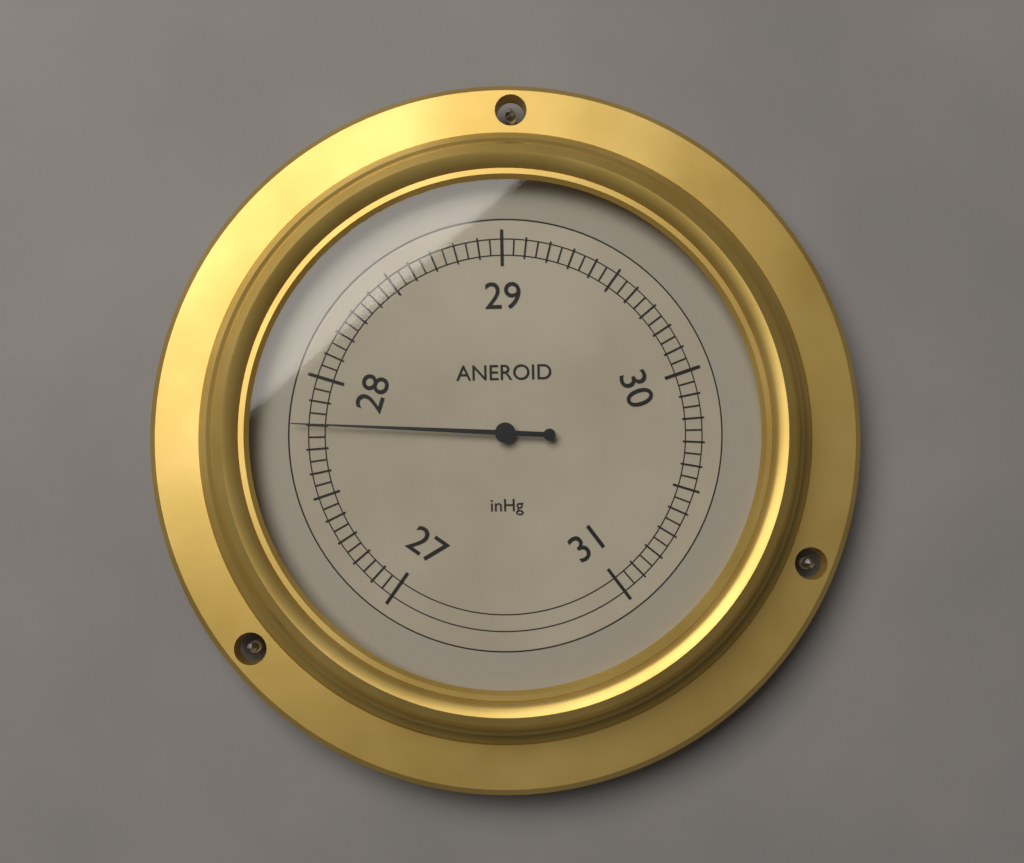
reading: 27.80 inHg
